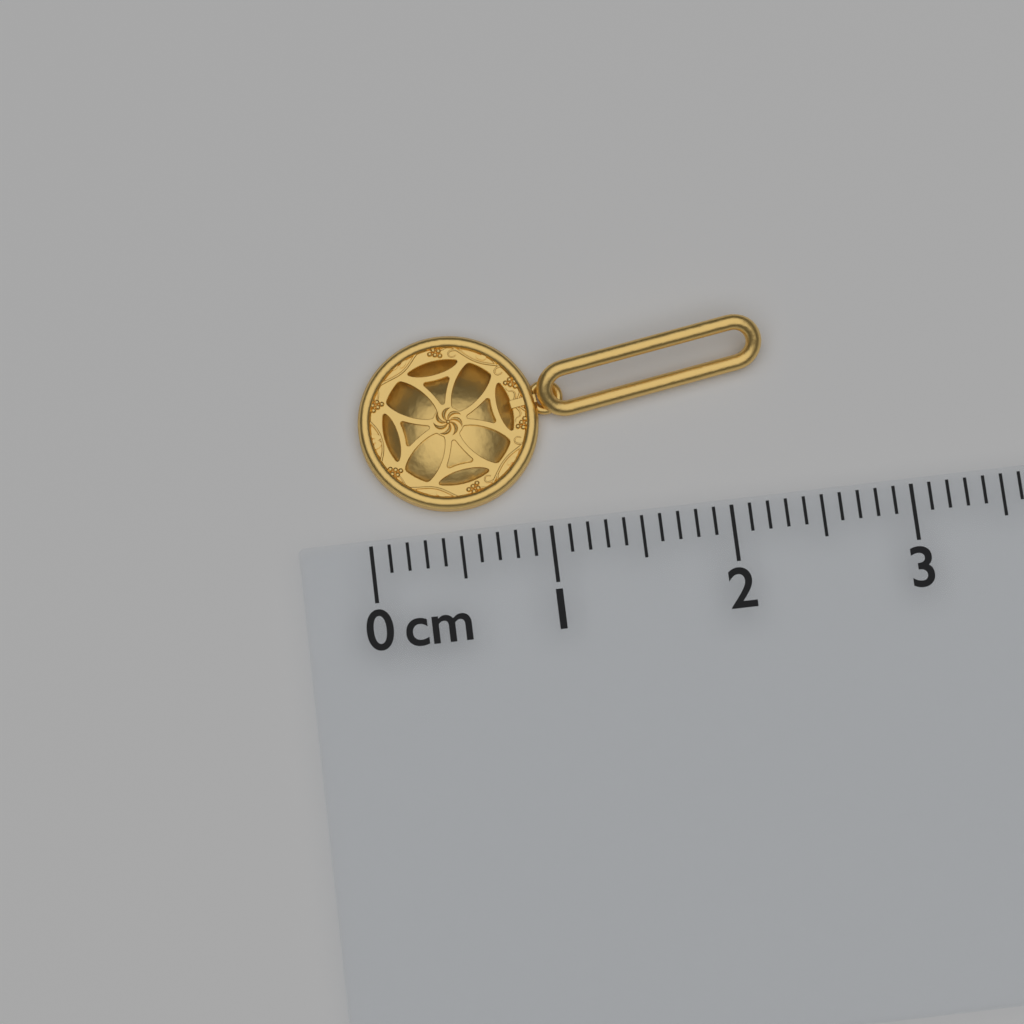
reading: 2.3 cm
